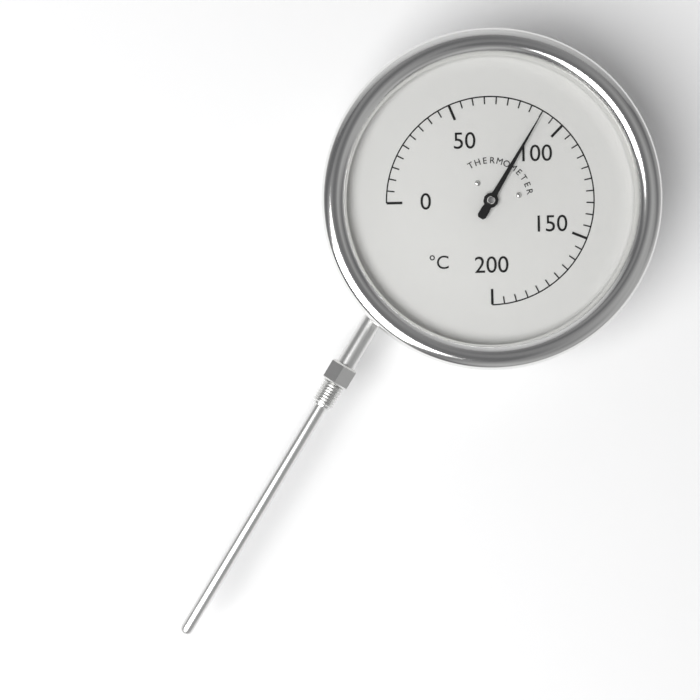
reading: 90 °C
